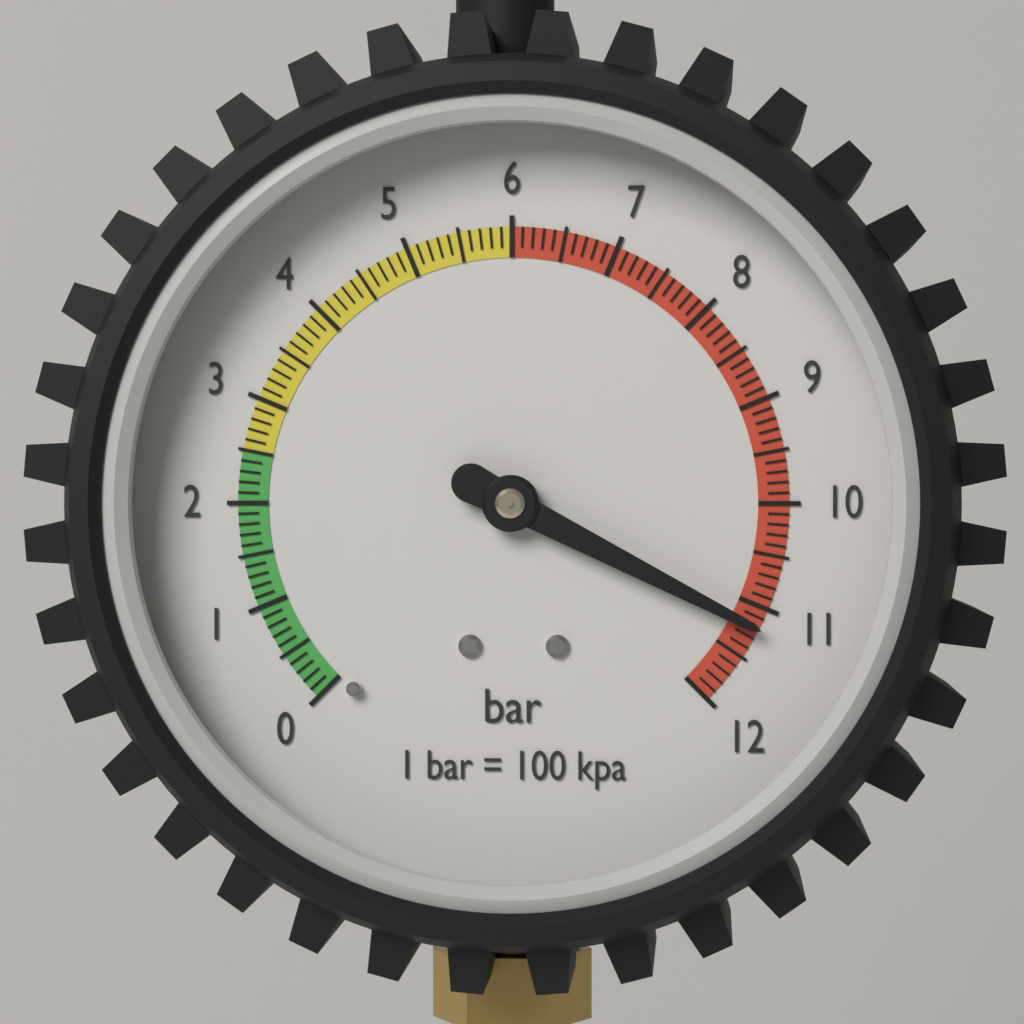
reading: 11.2 bar
